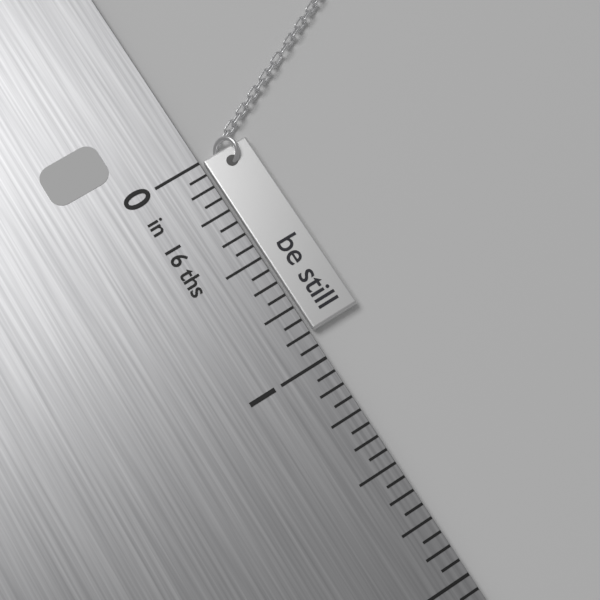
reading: 0.8750 in
